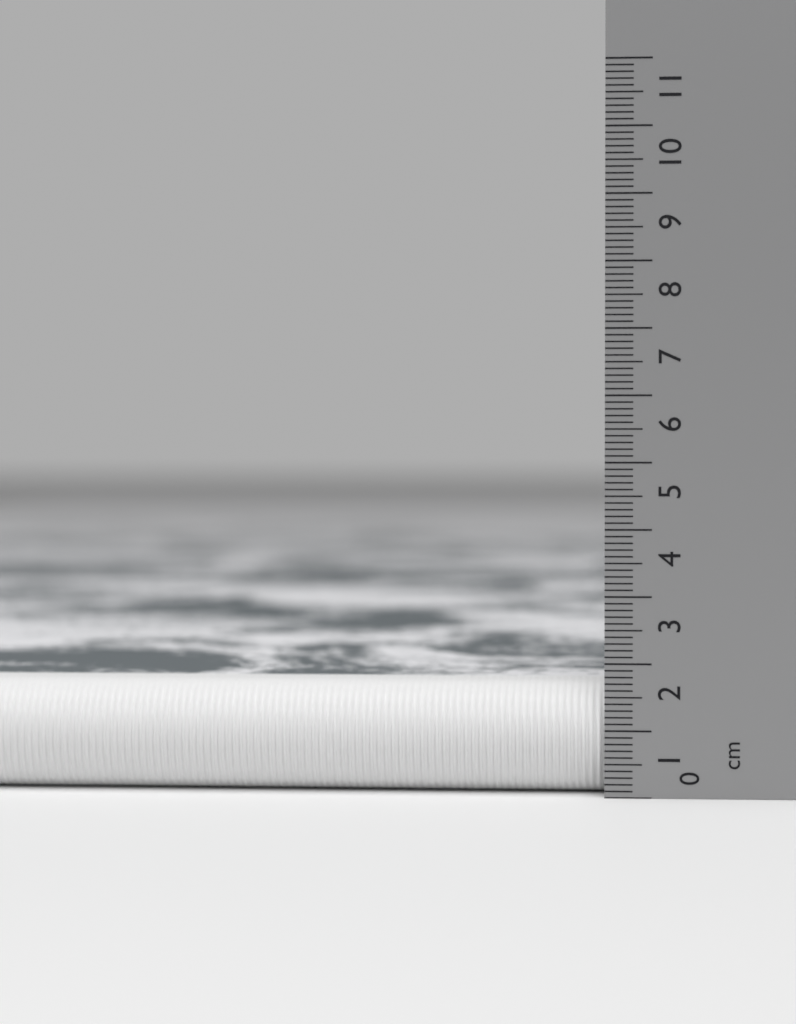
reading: 1.7 cm
